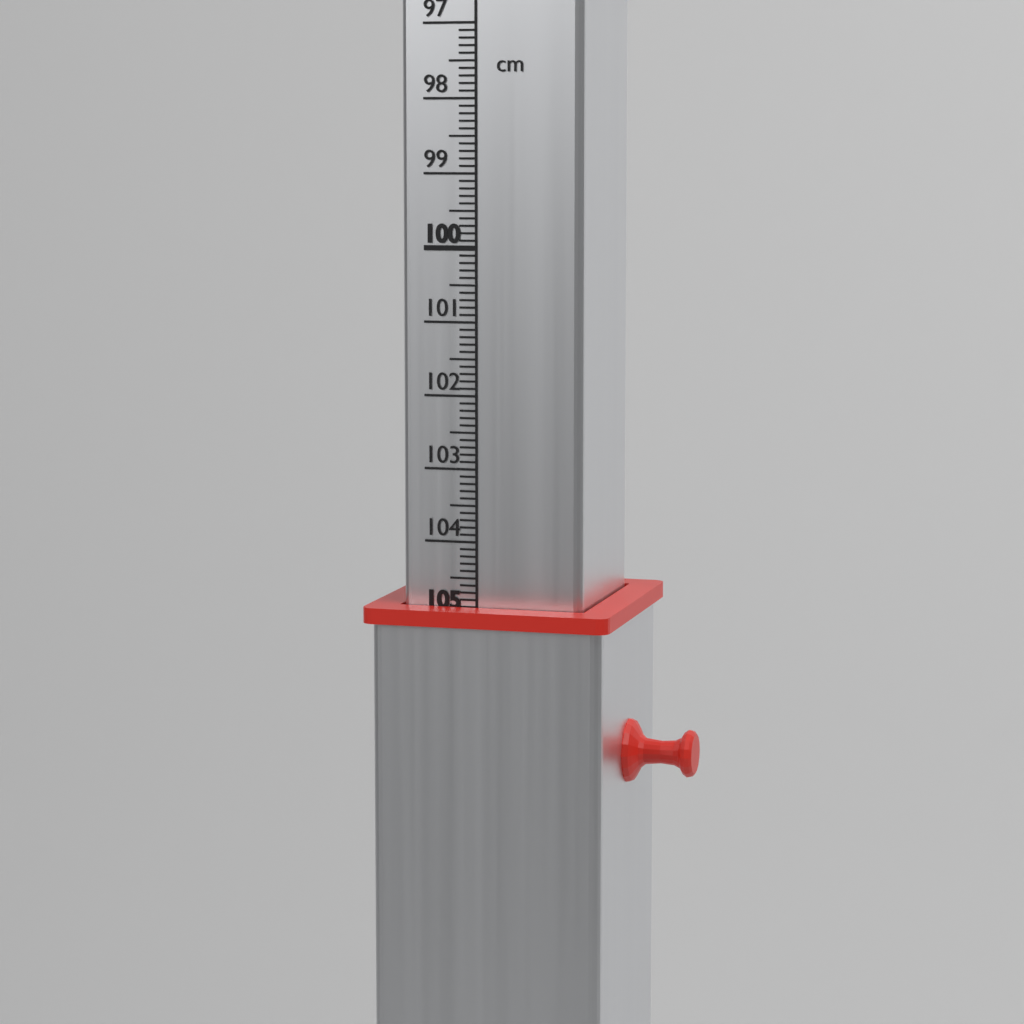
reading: 104.9 cm
